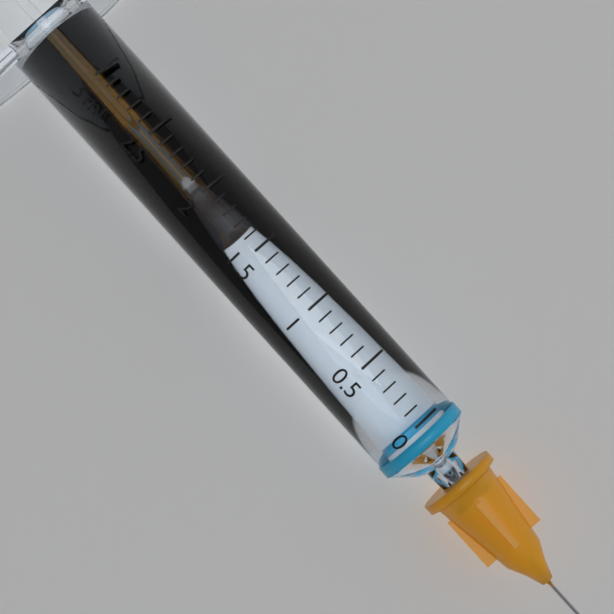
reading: 1.6 ml
